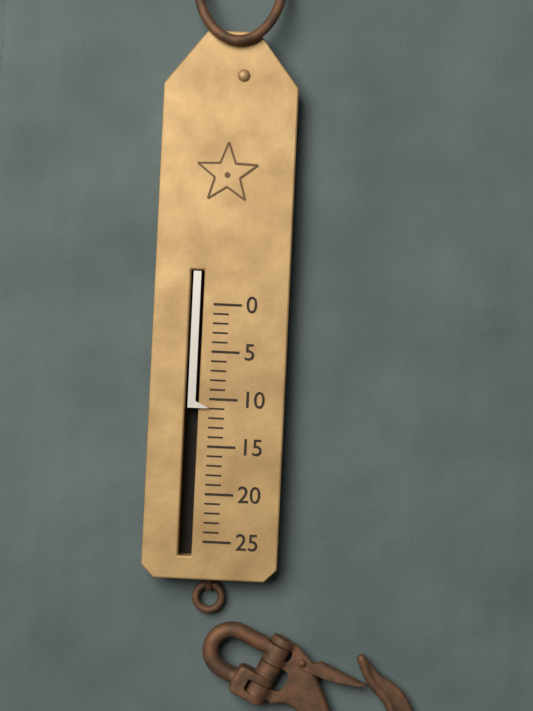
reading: 11 (no unit)
